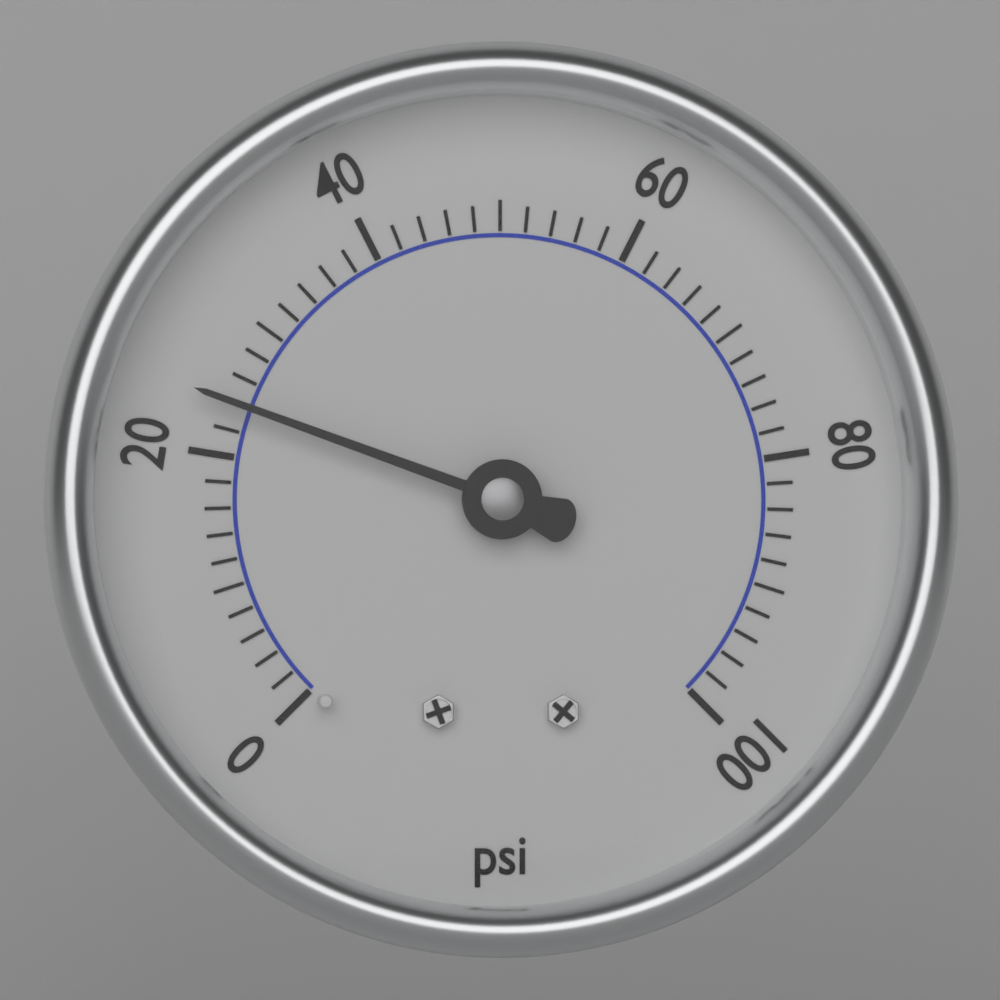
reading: 24 psi
